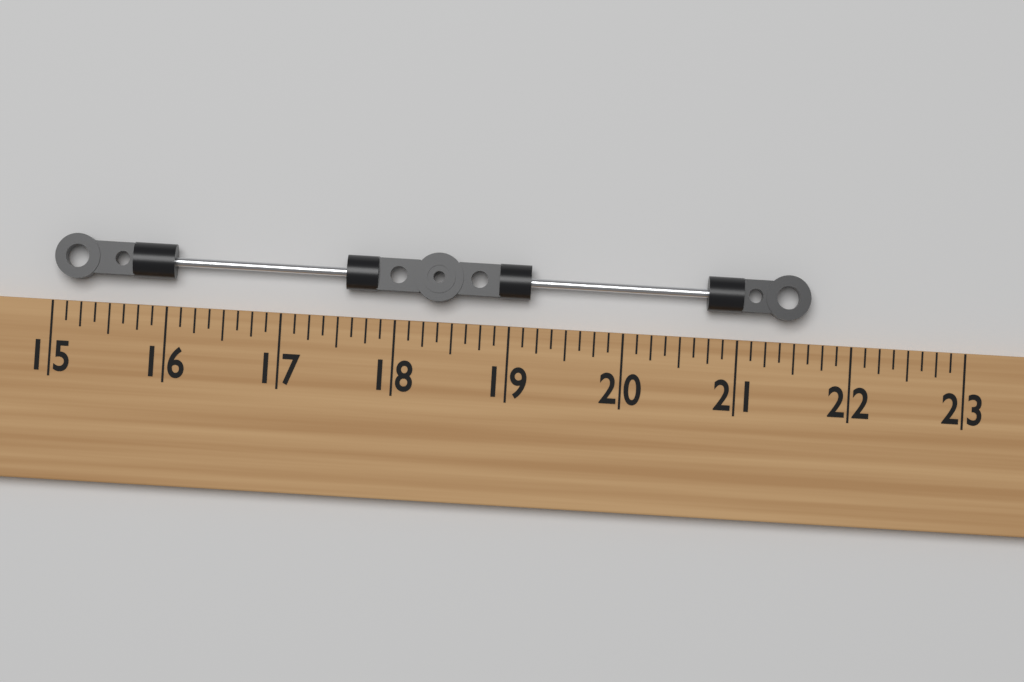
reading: 21.625 (no unit)
